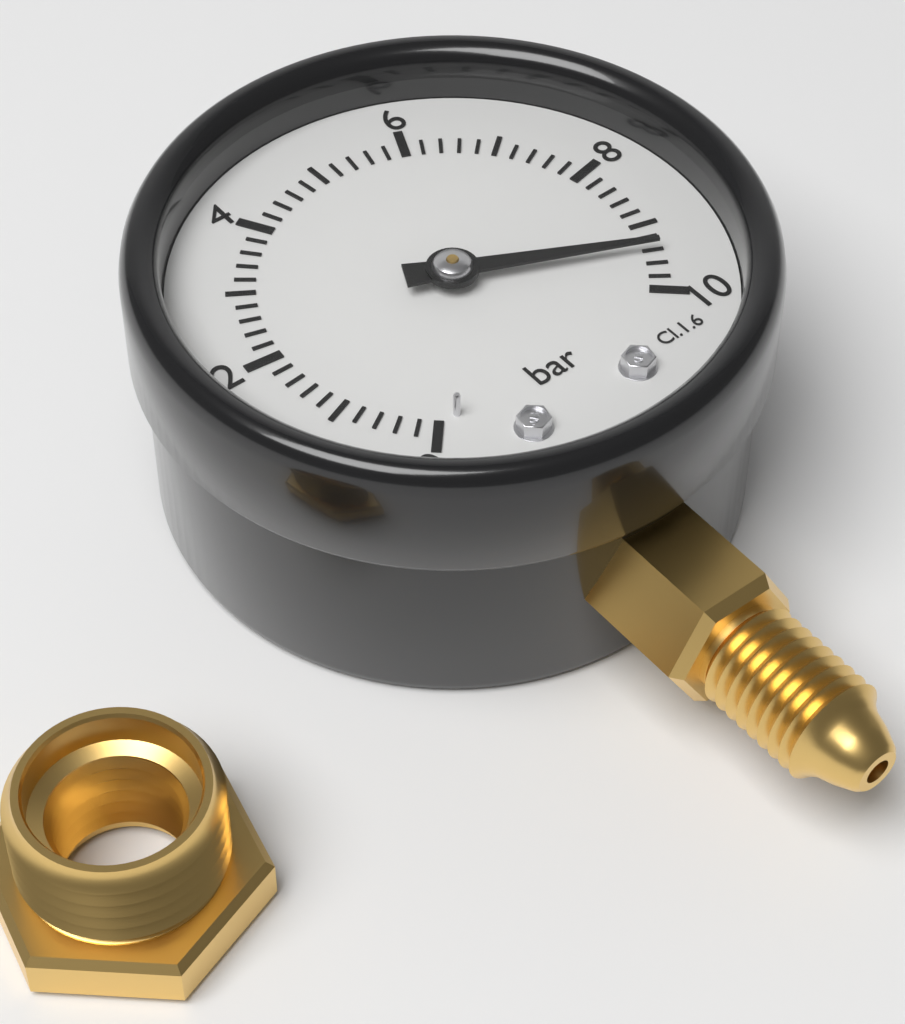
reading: 9.4 bar
